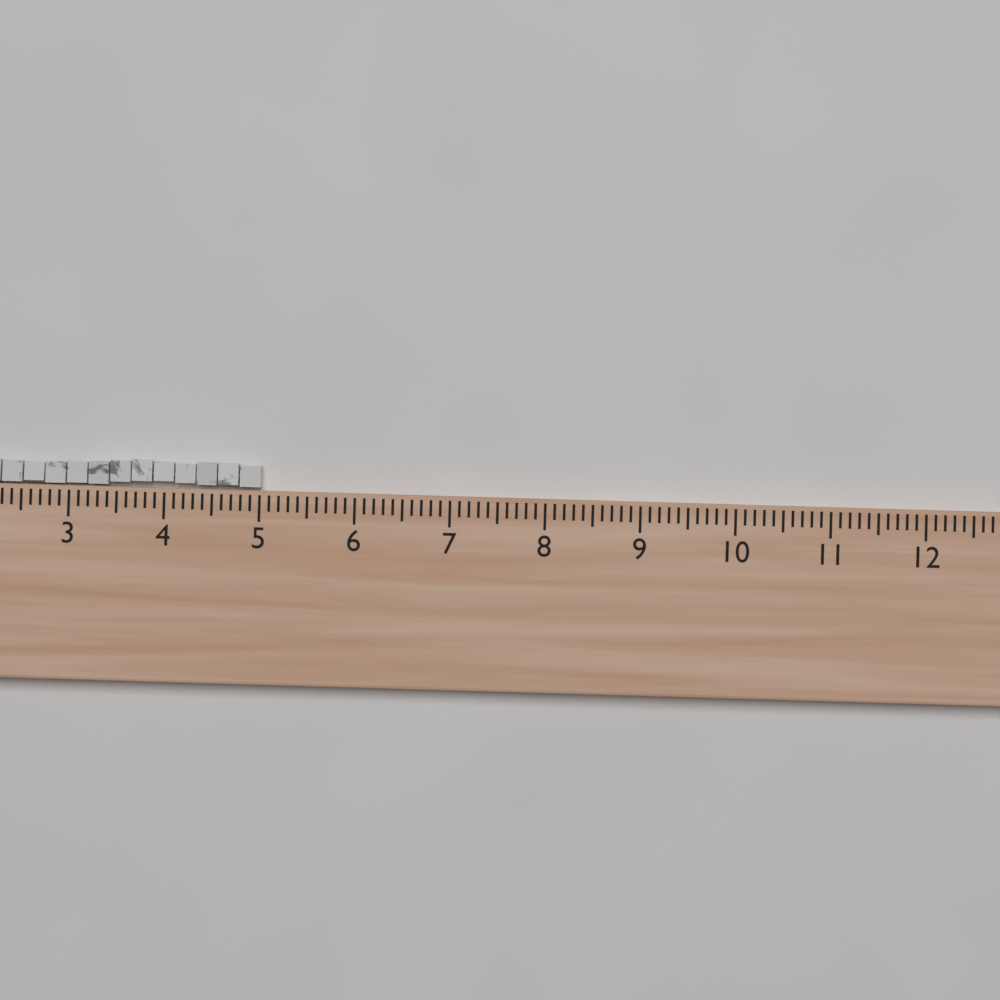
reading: 5.0 (no unit)
